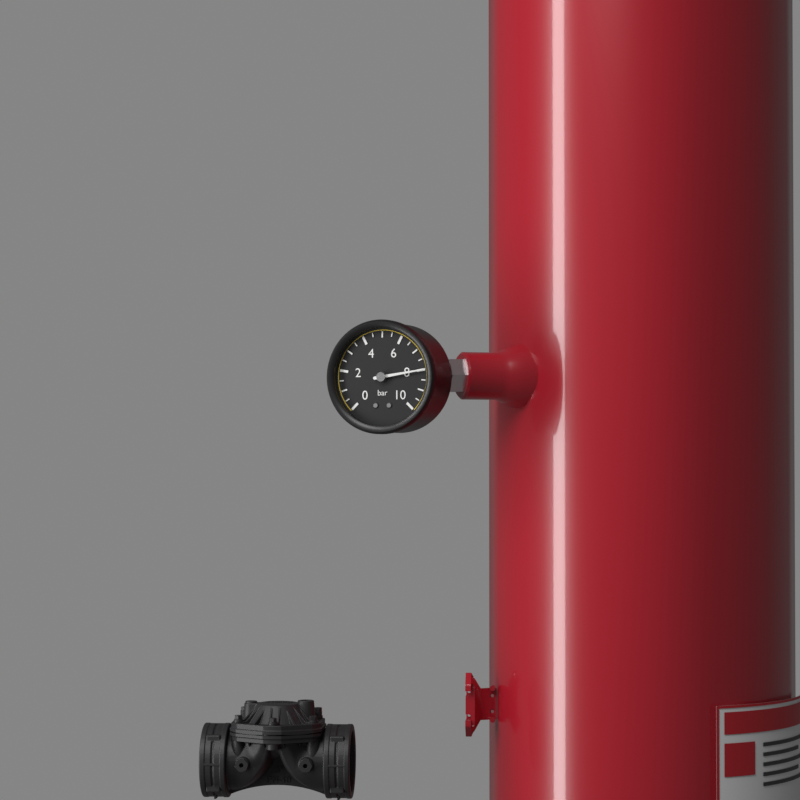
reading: 8.0 bar
